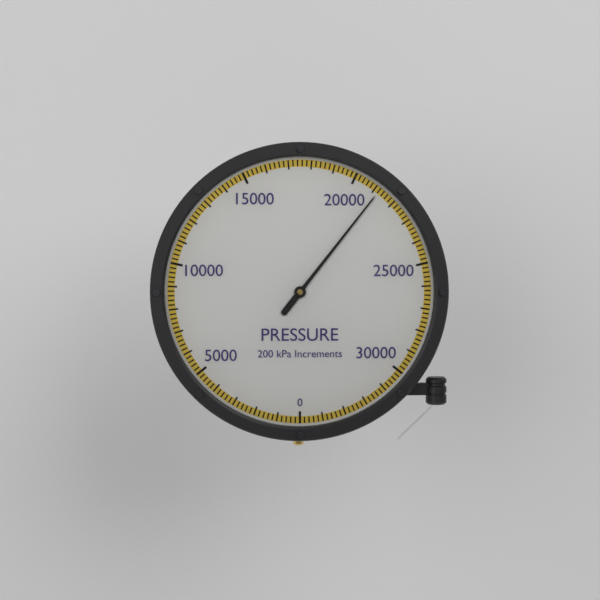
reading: 21200 kPa
